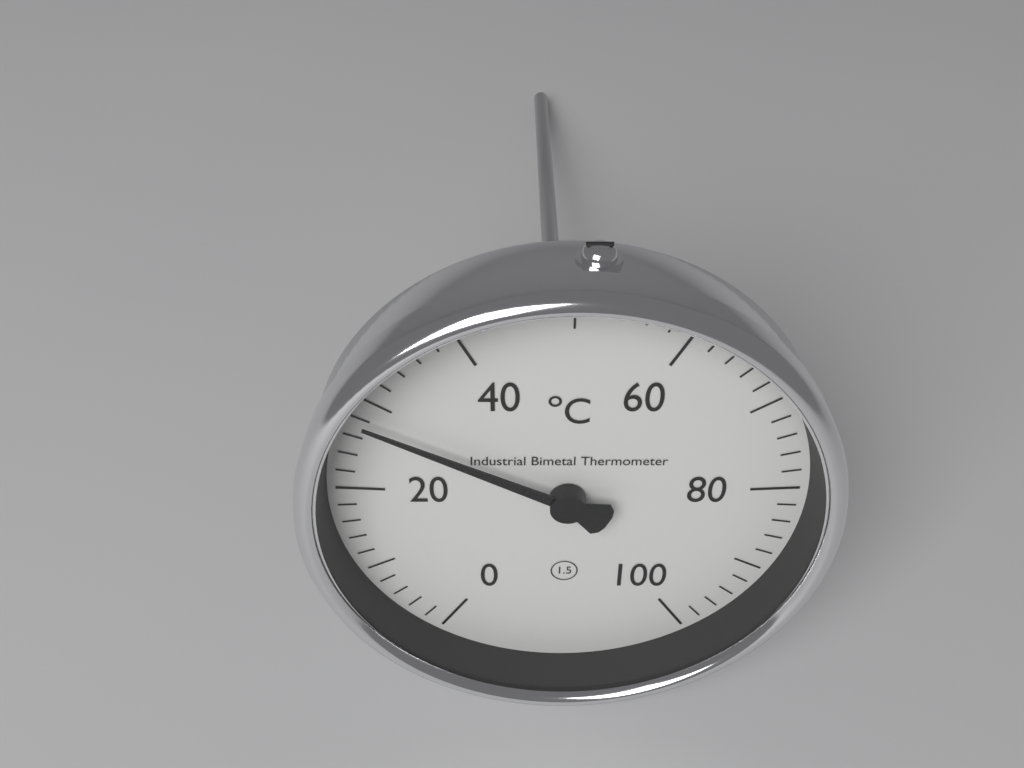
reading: 28 °C
